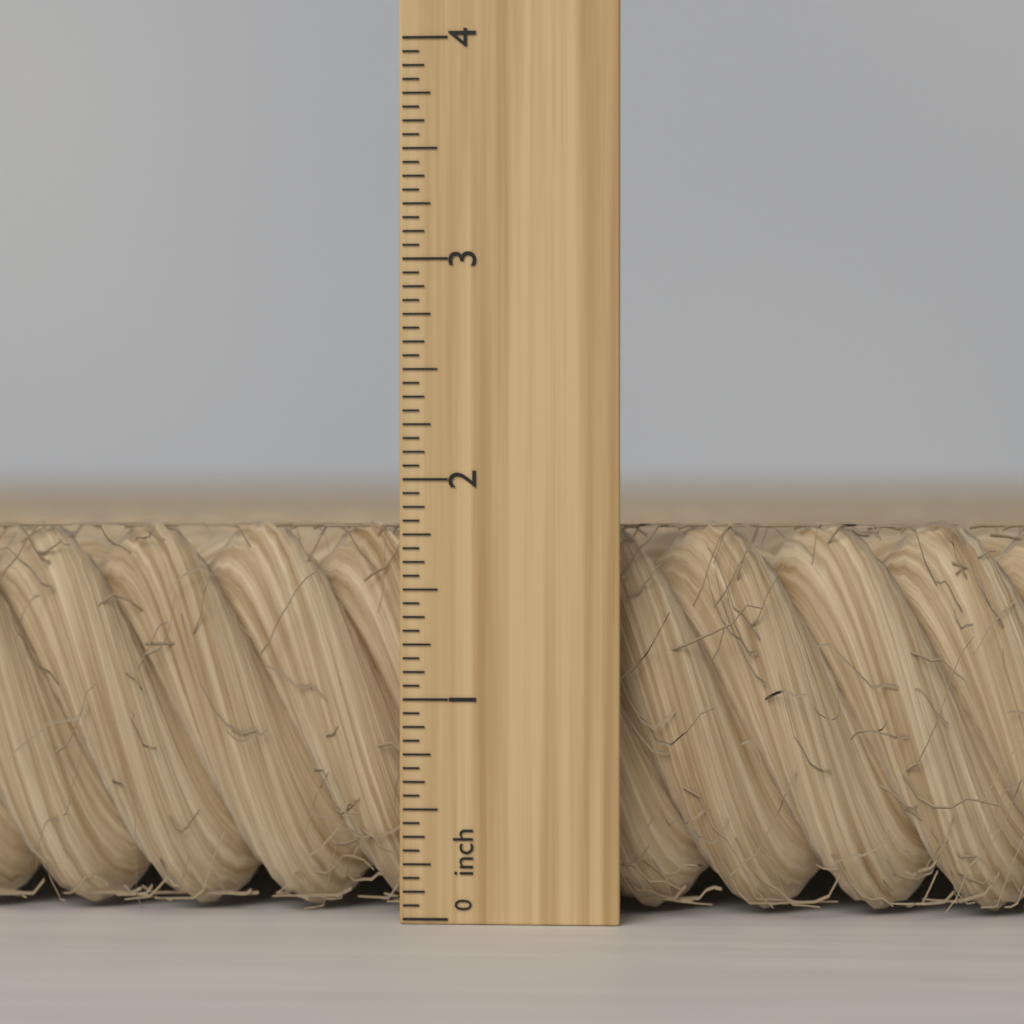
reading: 1.8125 inch
